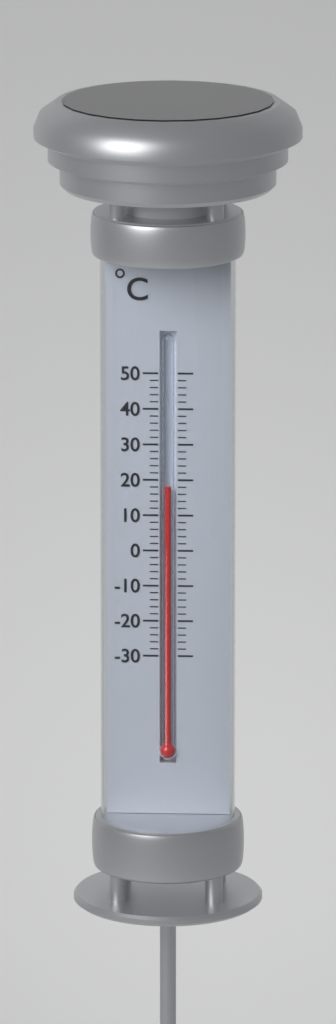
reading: 18 °C
